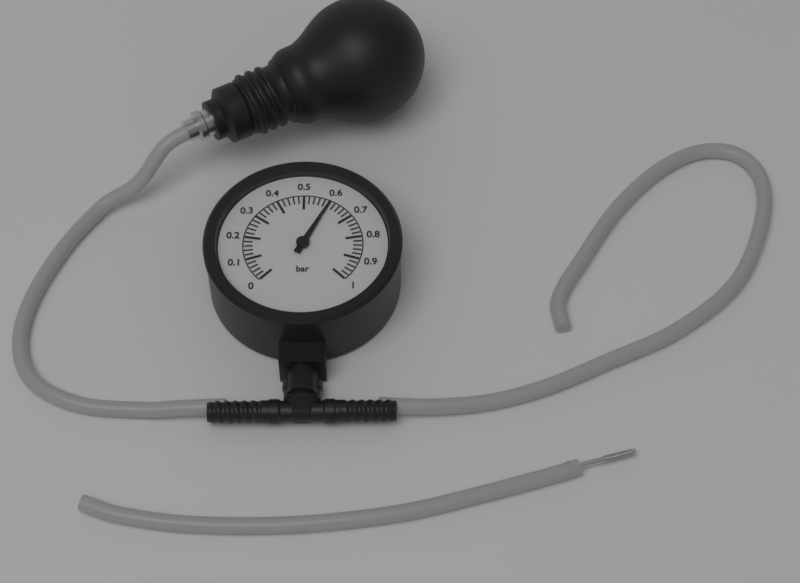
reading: 0.60 bar
